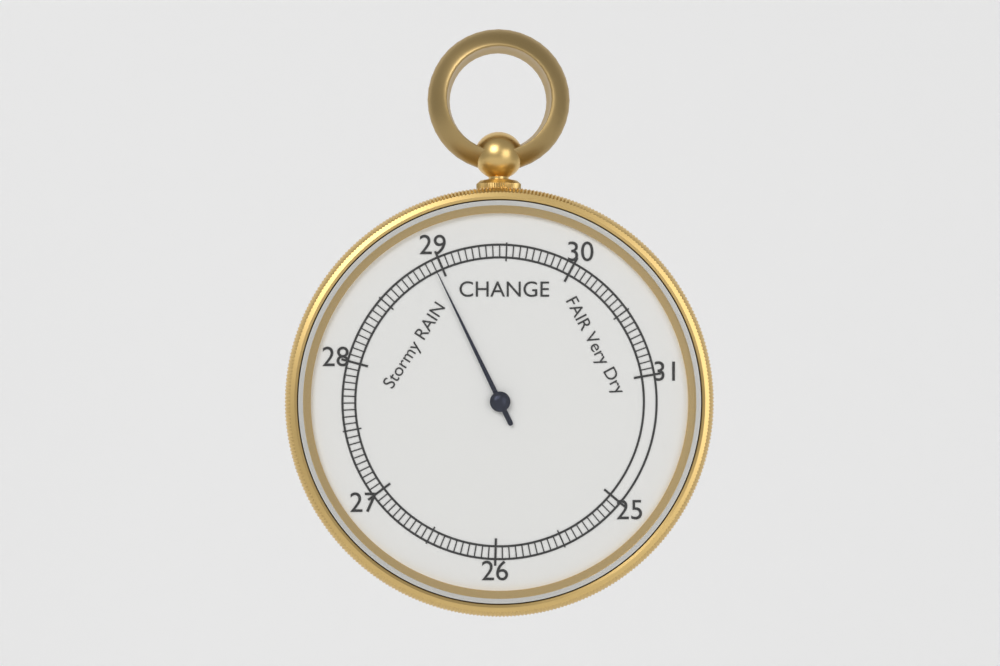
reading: 28.95 inHg
